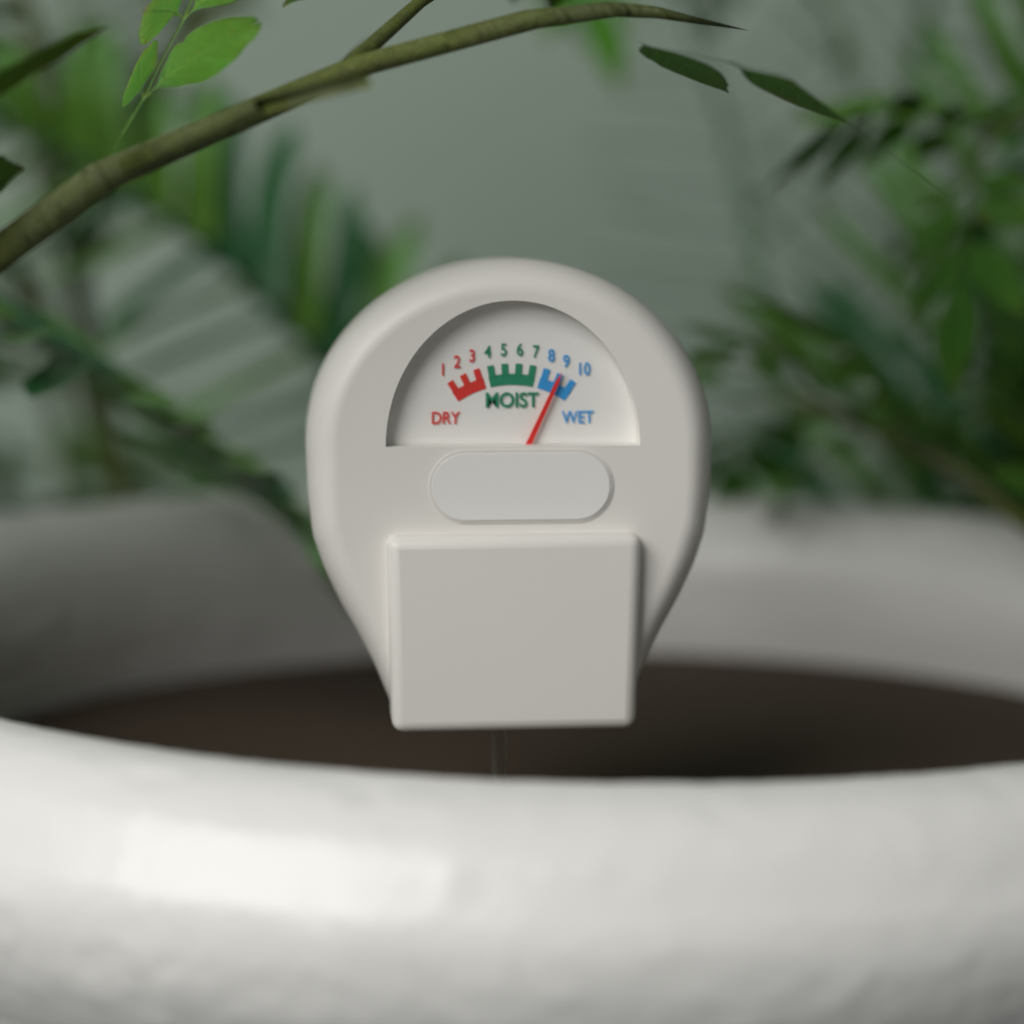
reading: 9 (no unit)
